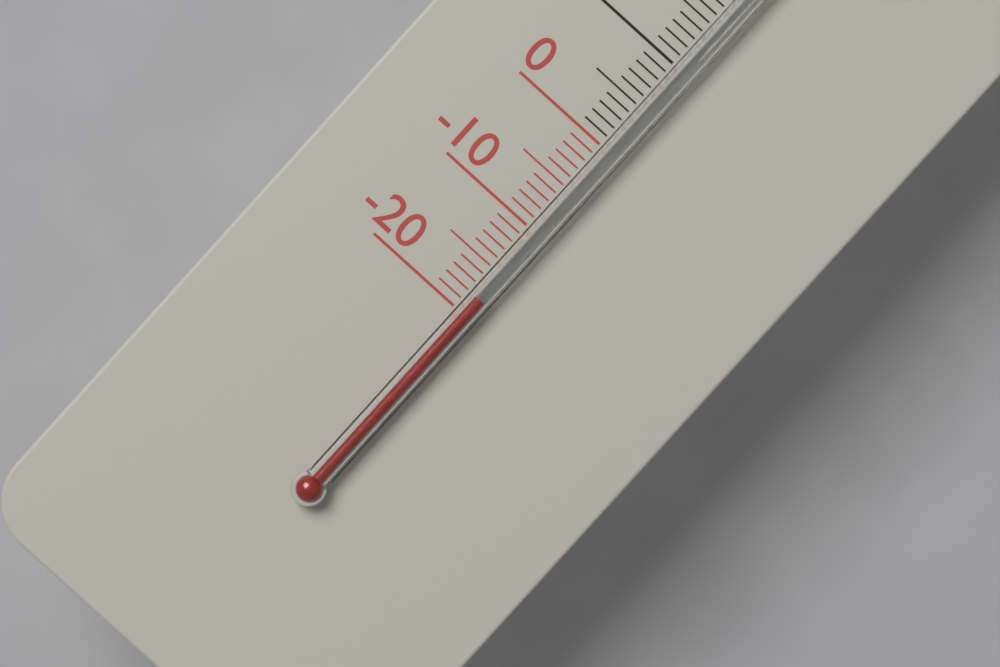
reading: -18 °C
